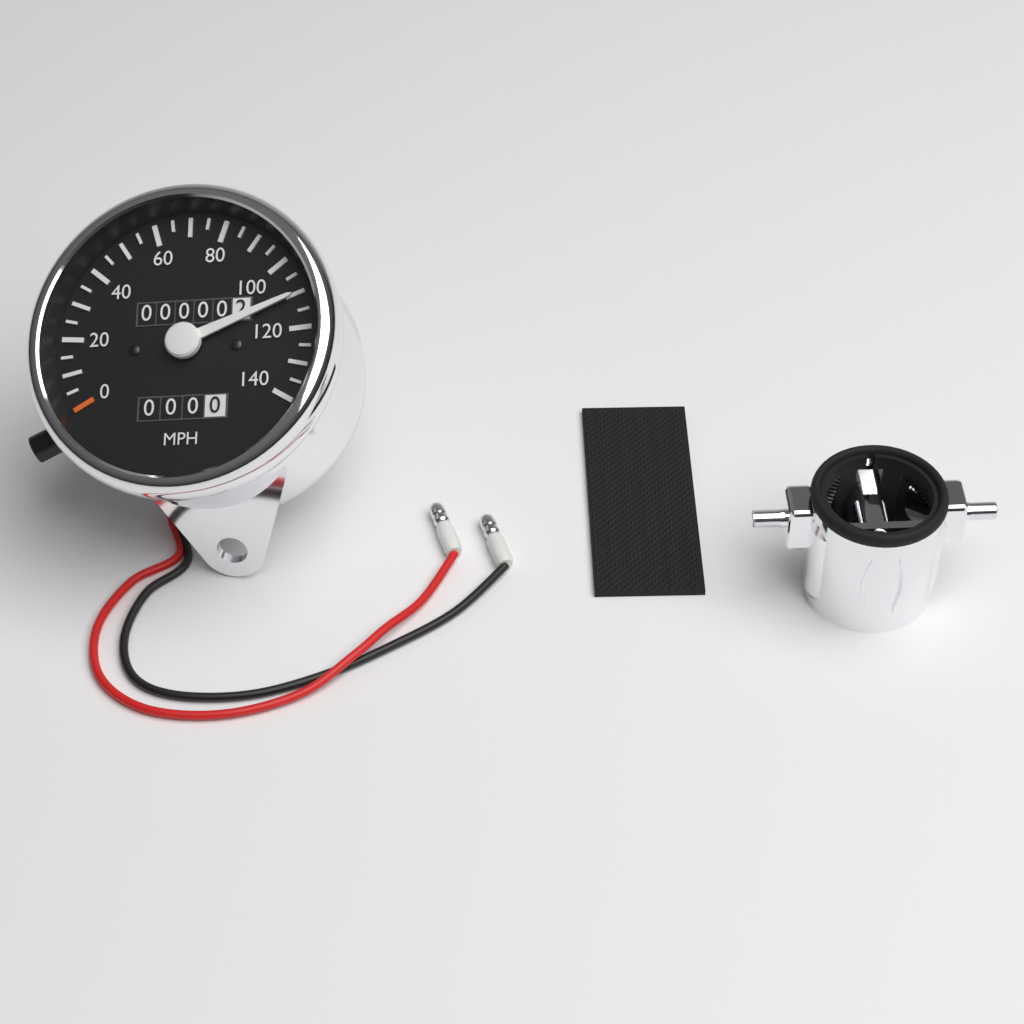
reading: 110 MPH
